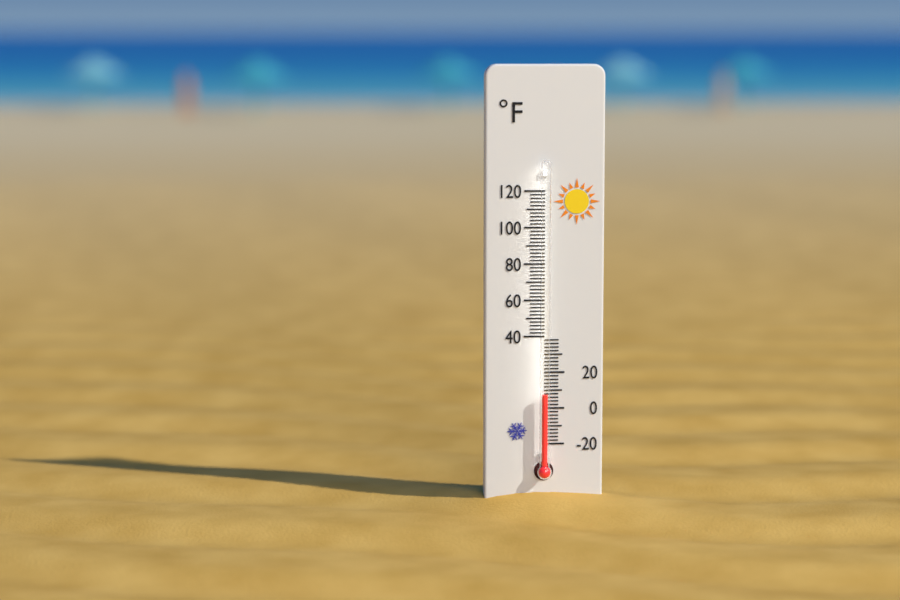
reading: 8 °F
